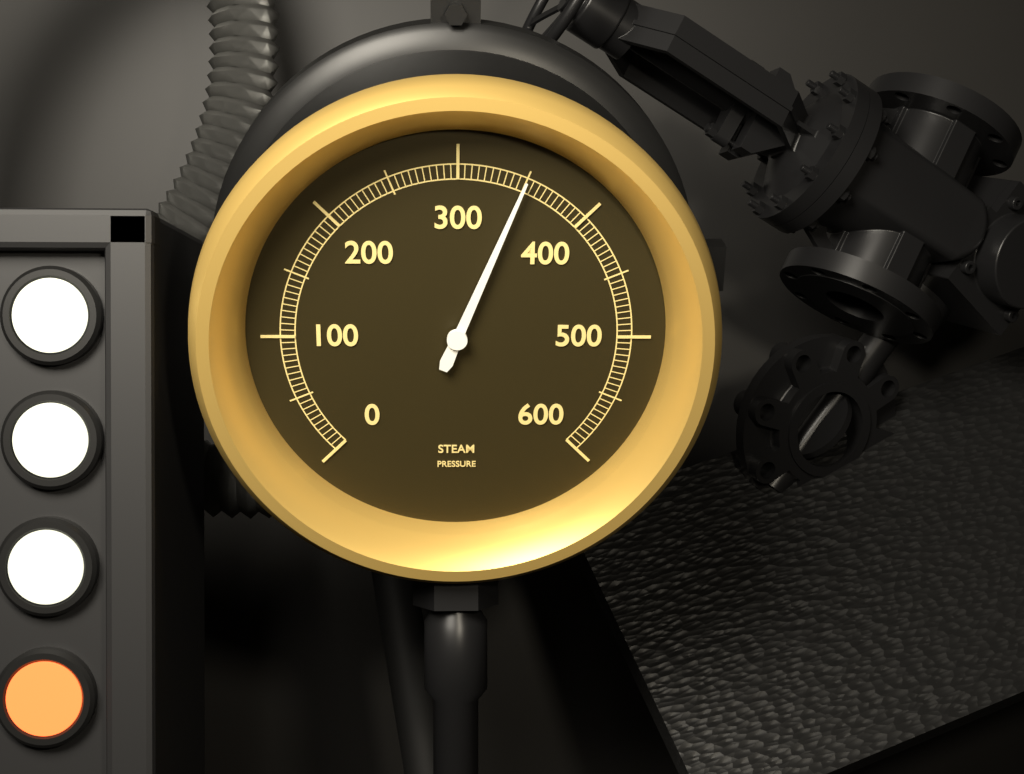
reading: 350 (no unit)
